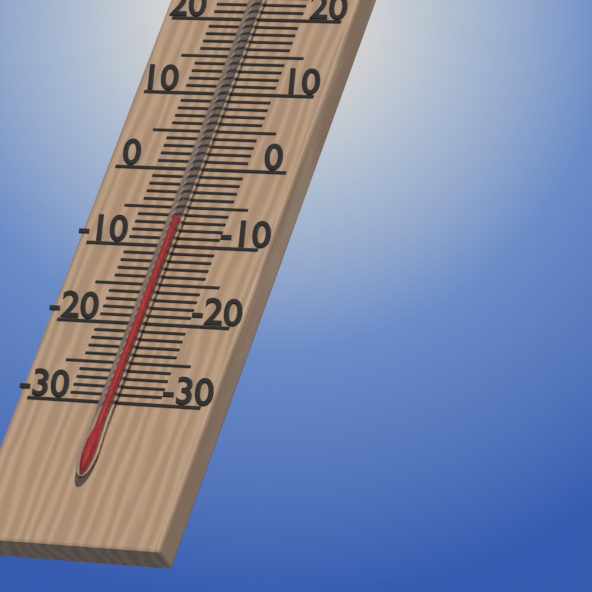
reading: -7 °C
